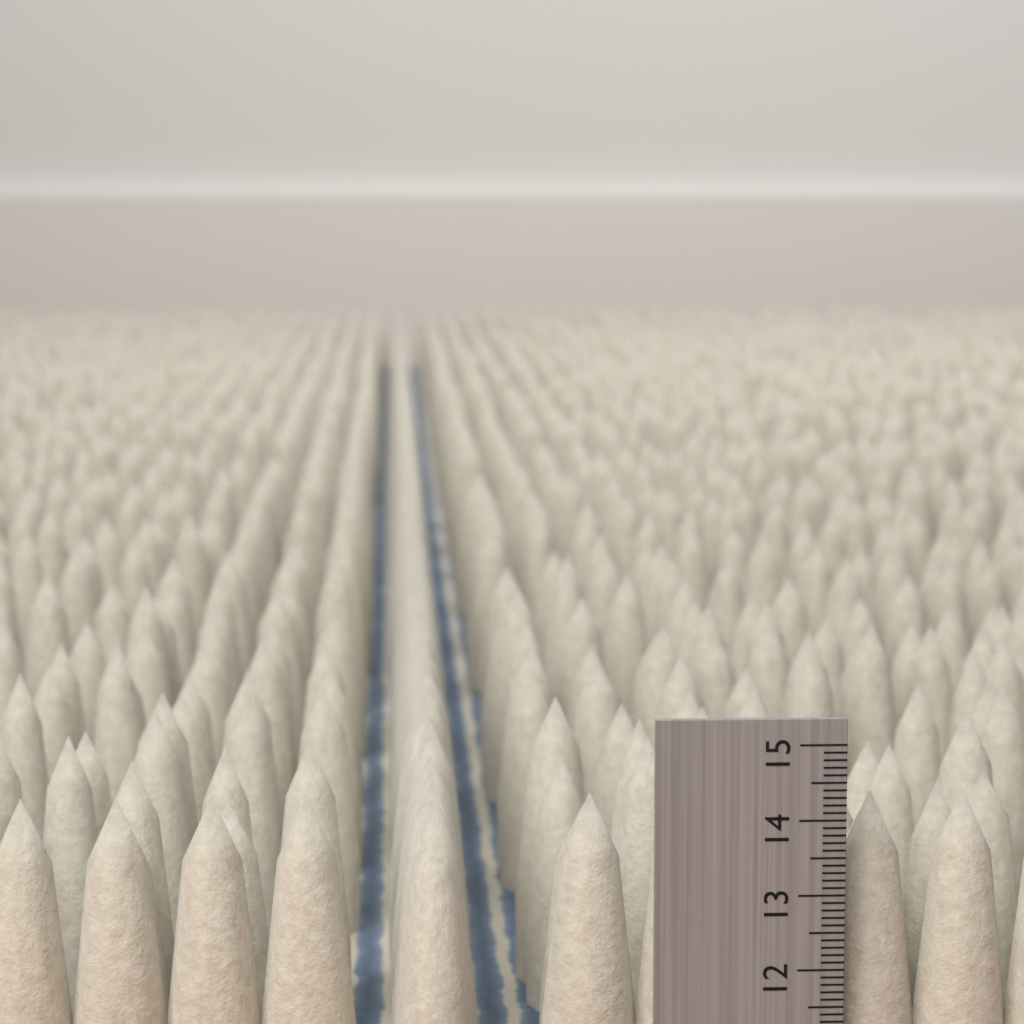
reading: 14.2 (no unit)
